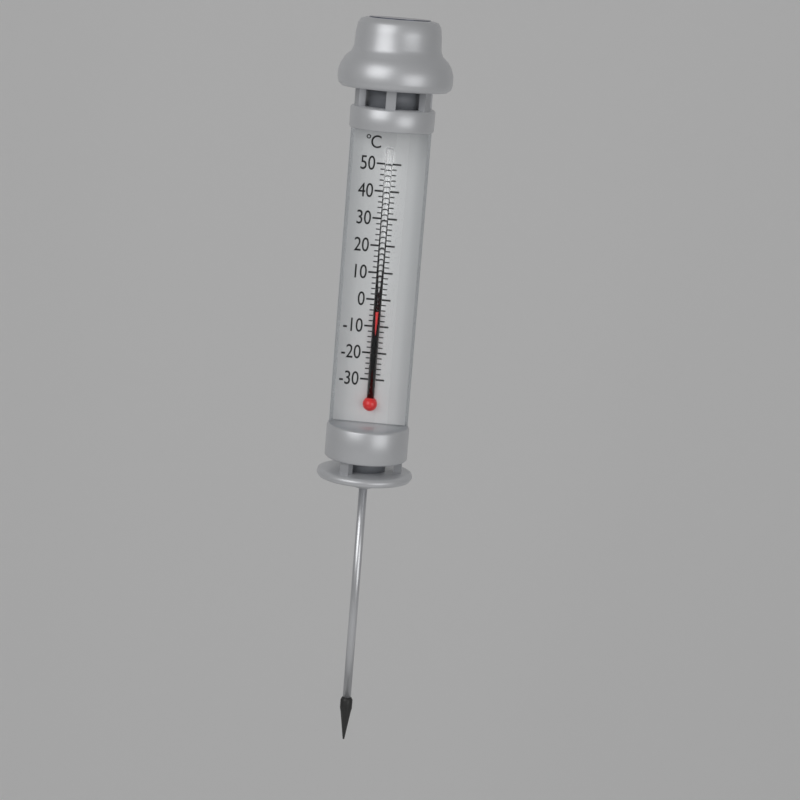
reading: -4 °C
